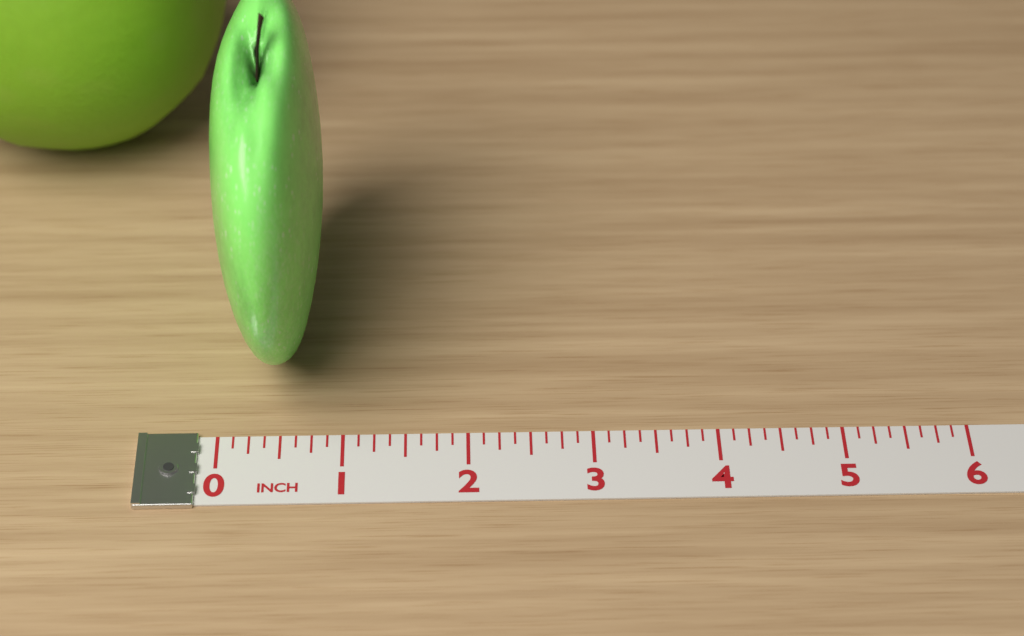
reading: 0.875 inch
